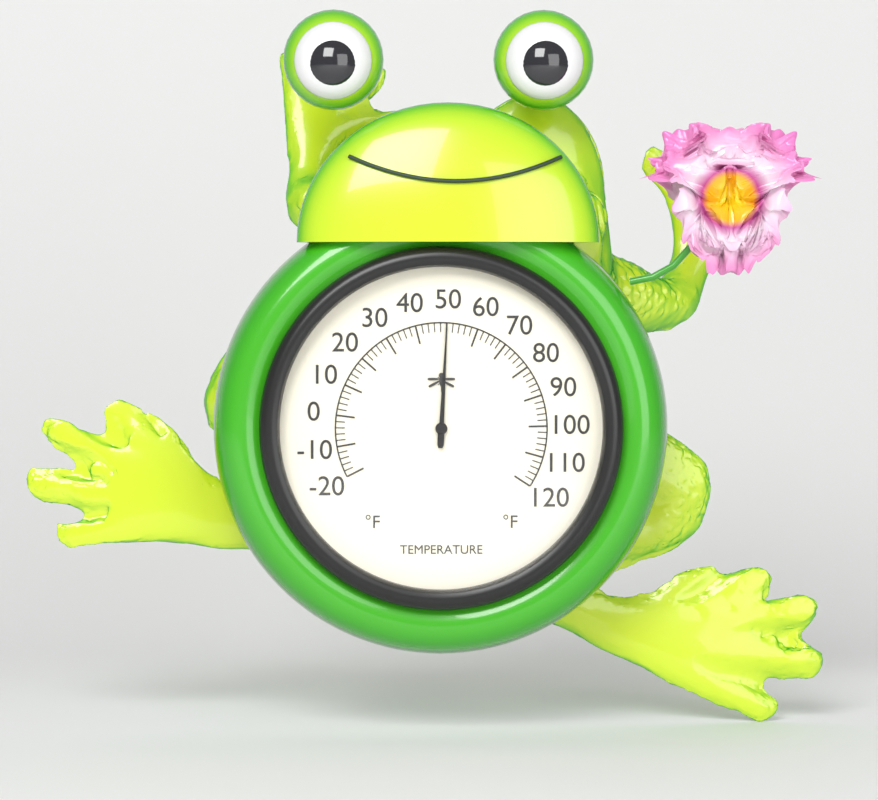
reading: 50 °F
